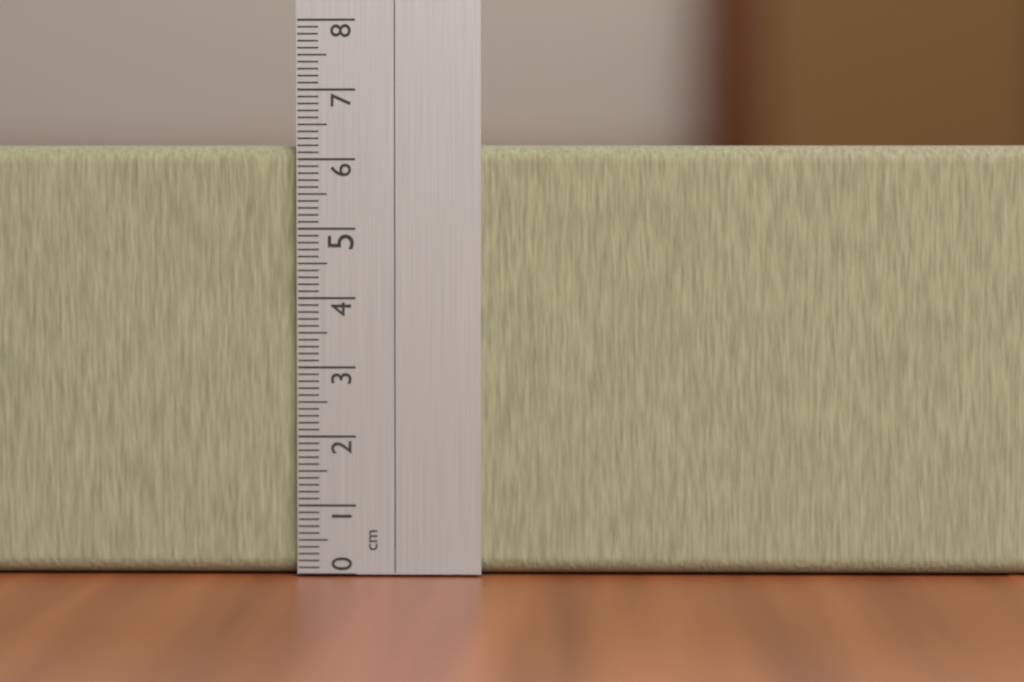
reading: 6.2 cm
